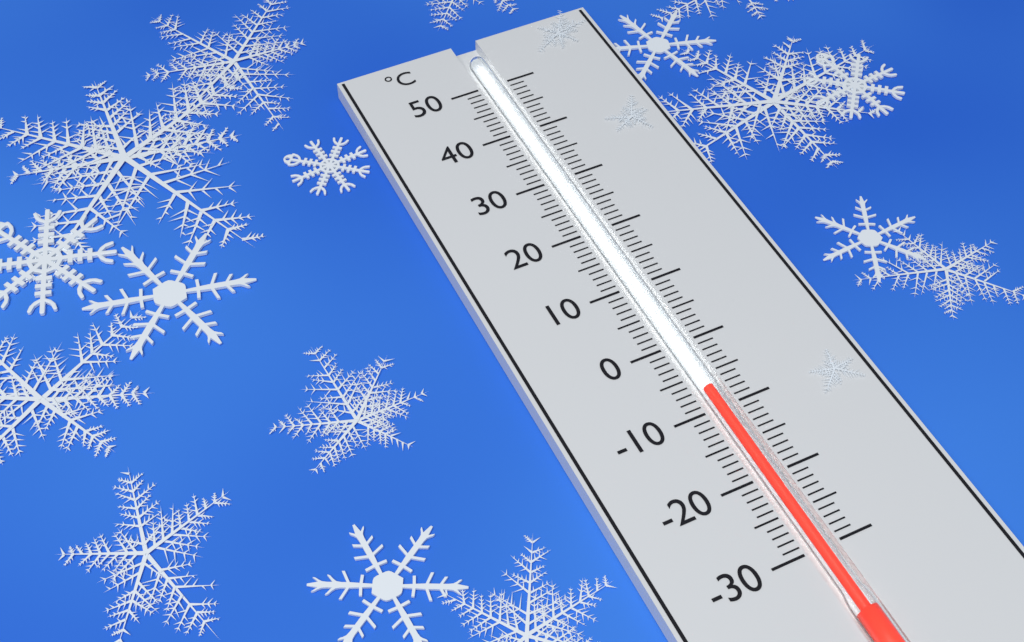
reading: -7 °C
